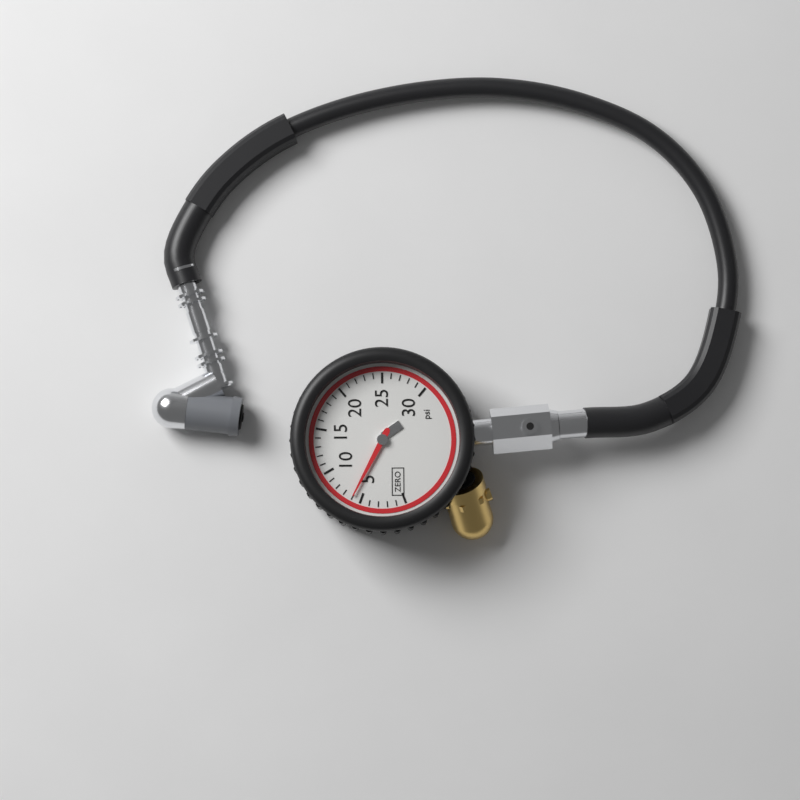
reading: 6 psi
